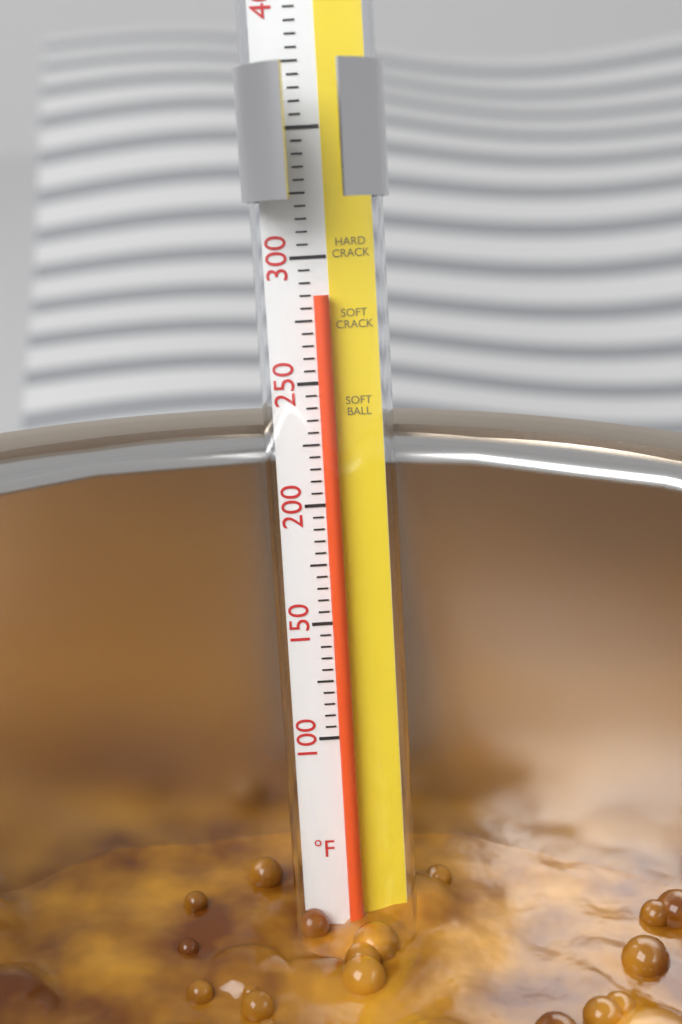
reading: 285 °F
